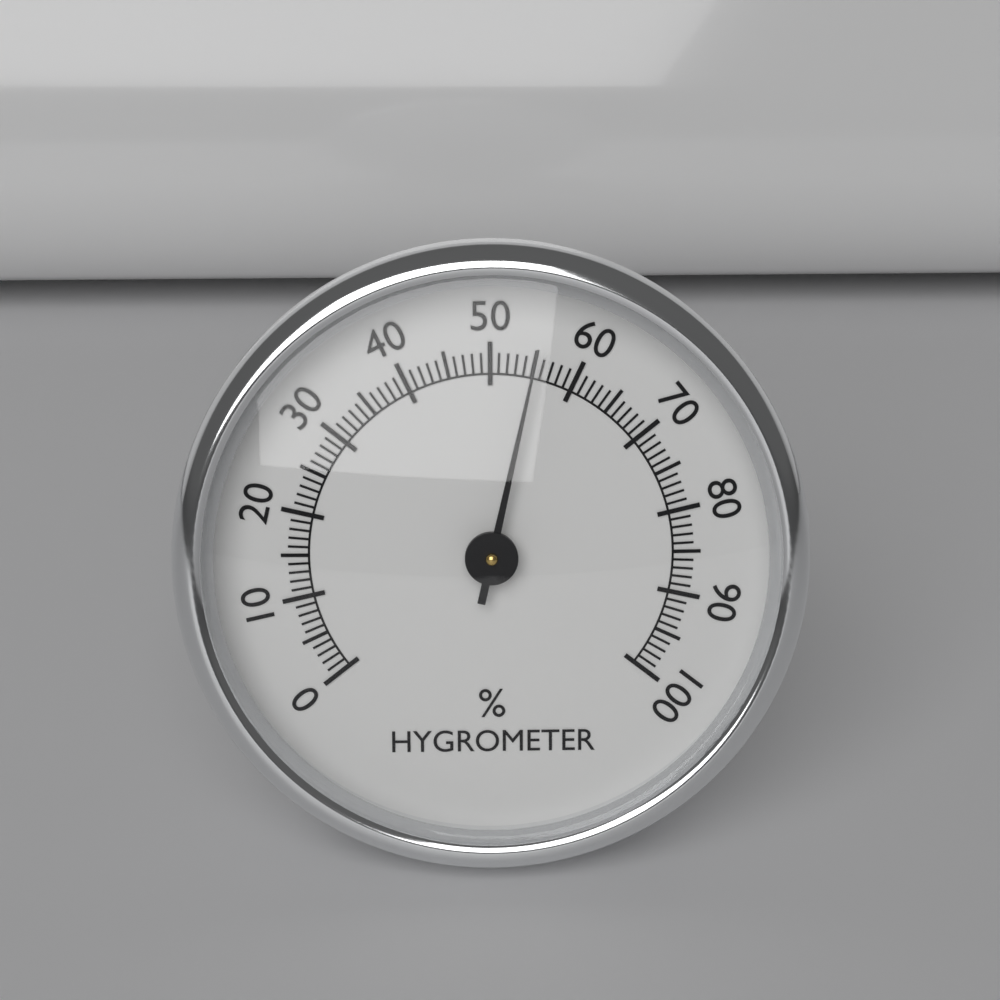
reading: 55 %
